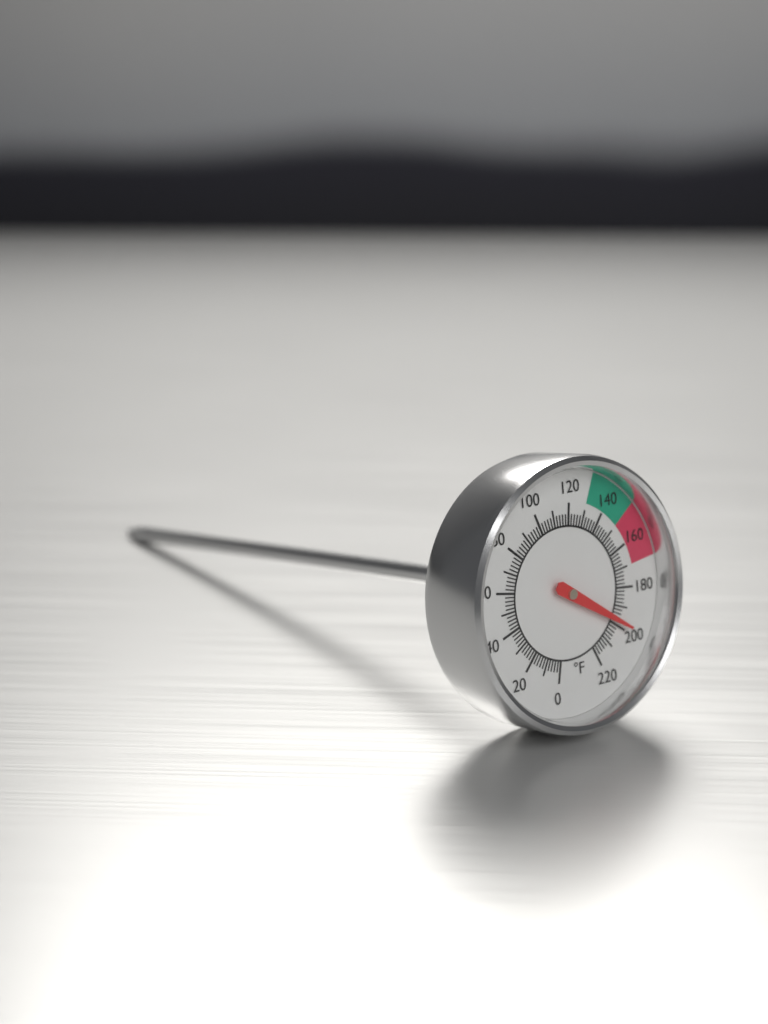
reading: 198 °F
